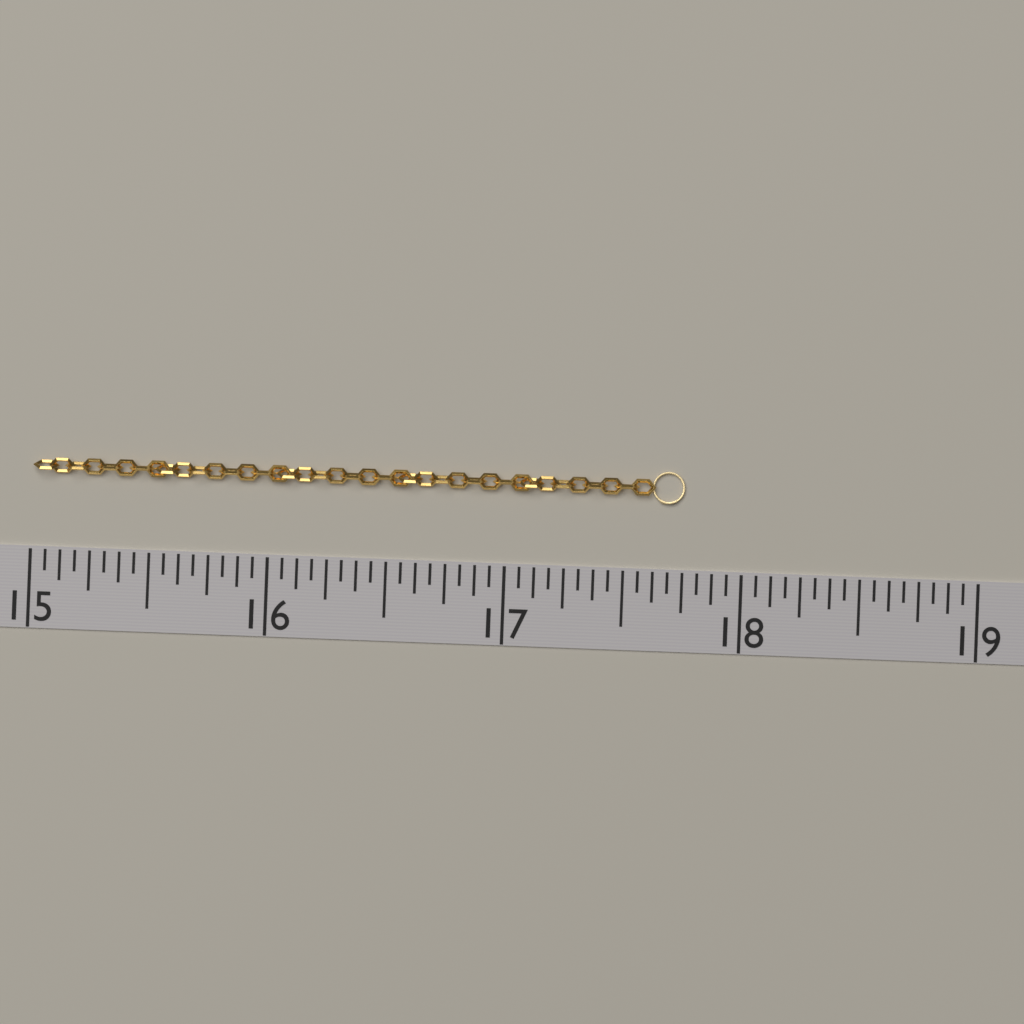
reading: 17.7500 (no unit)
